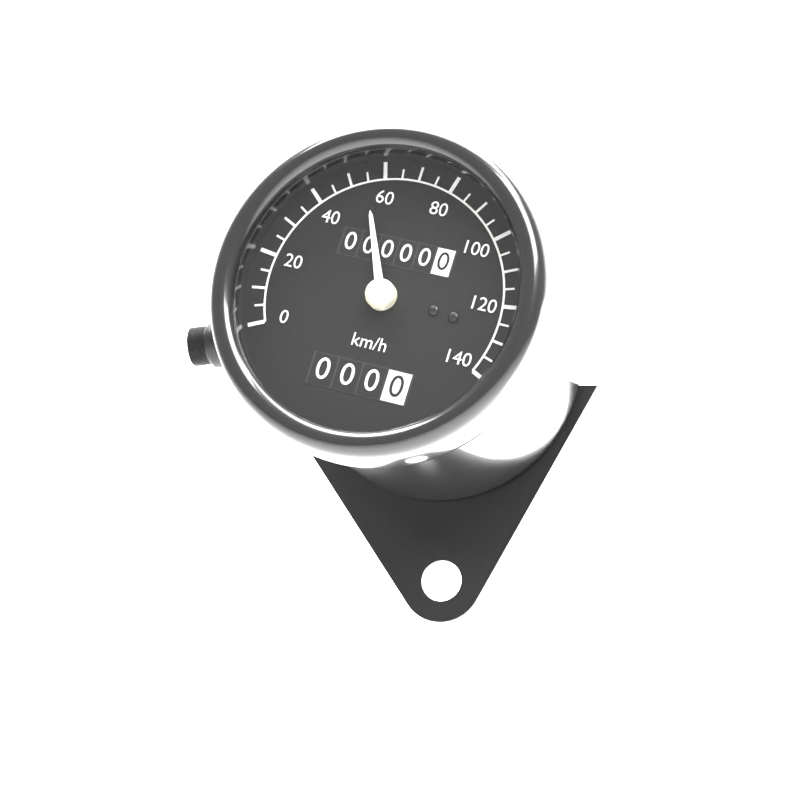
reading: 55 km/h
